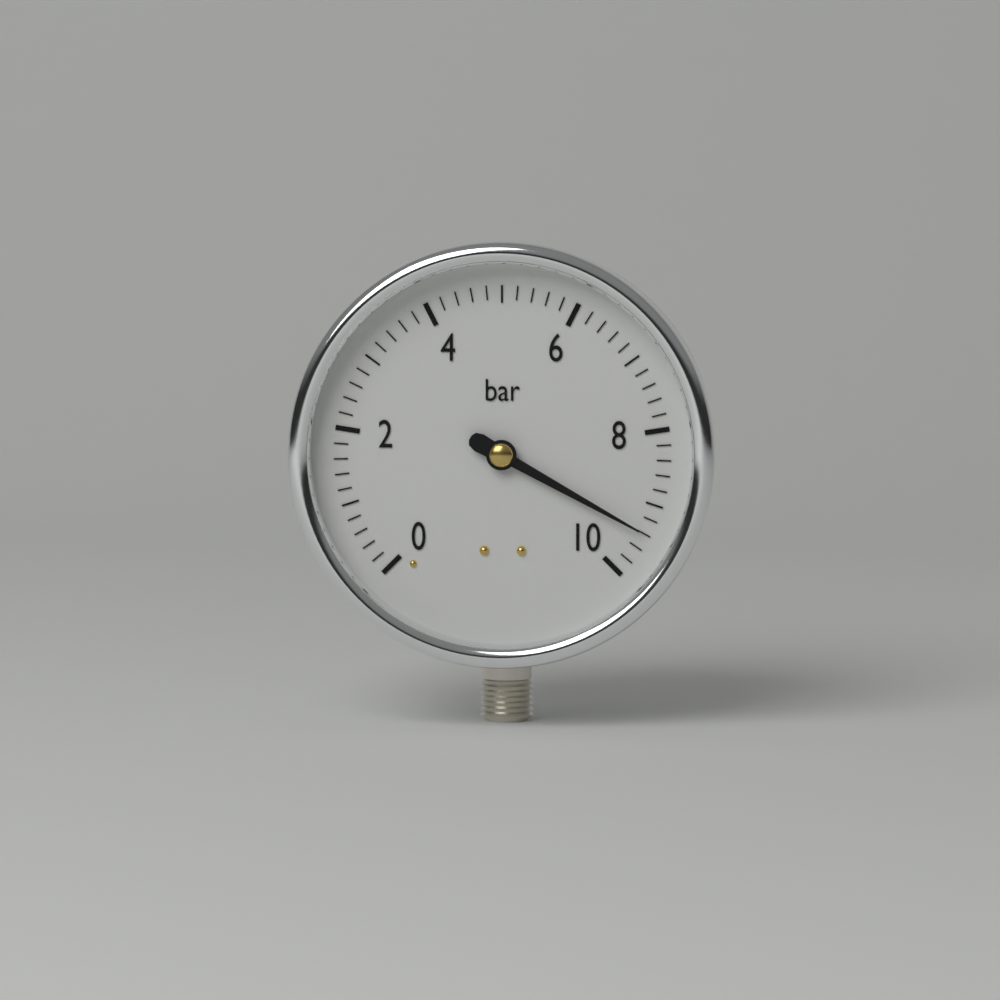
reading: 9.4 bar
